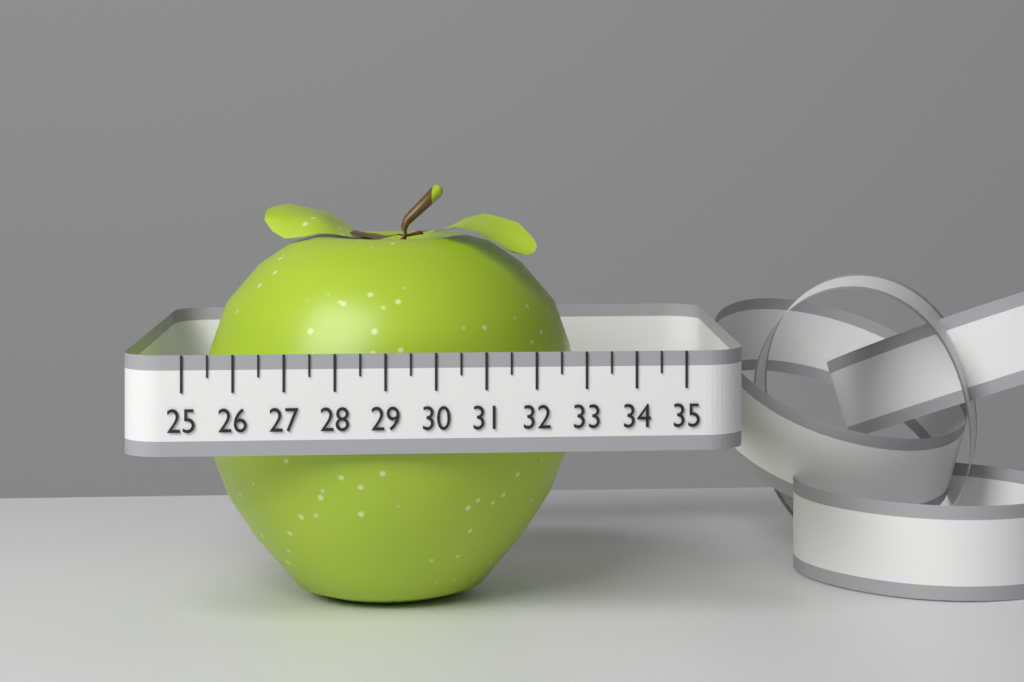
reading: 33.0 (no unit)
